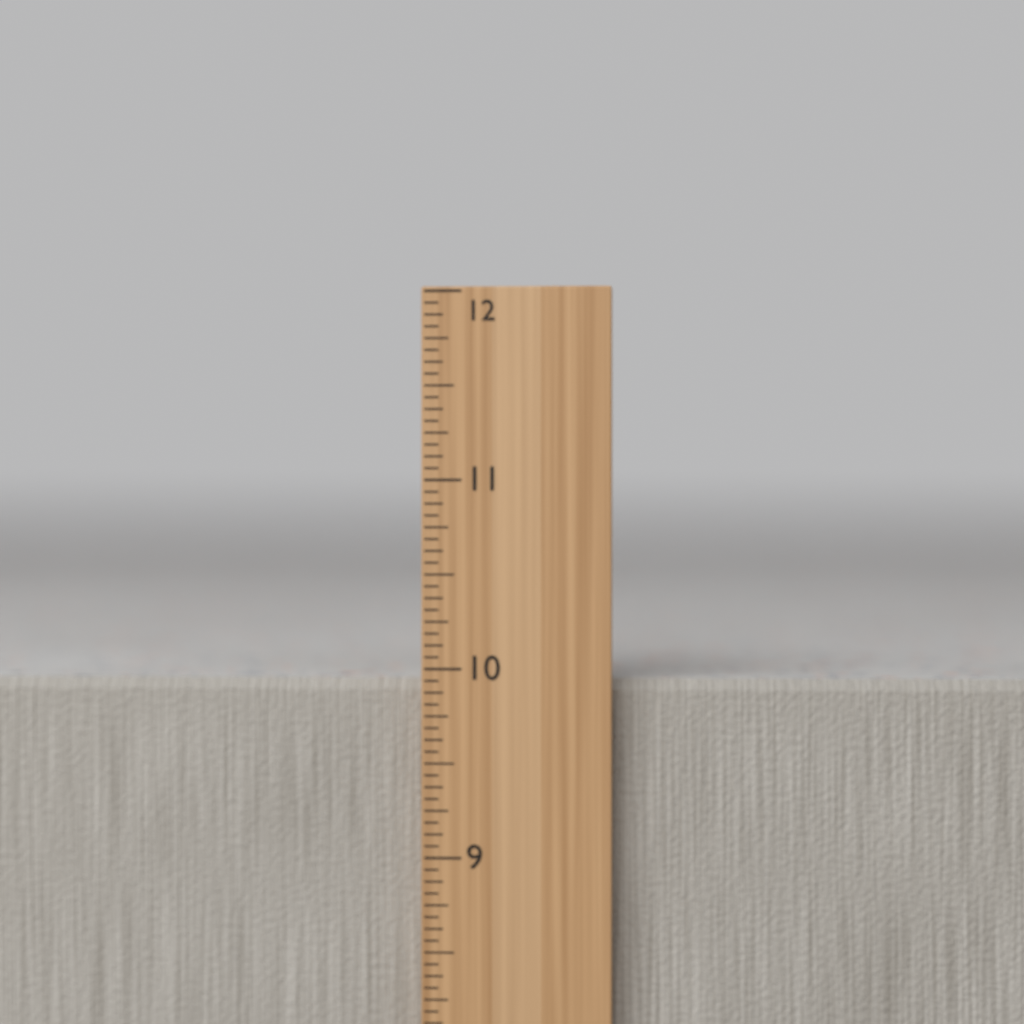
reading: 9.9375 in
